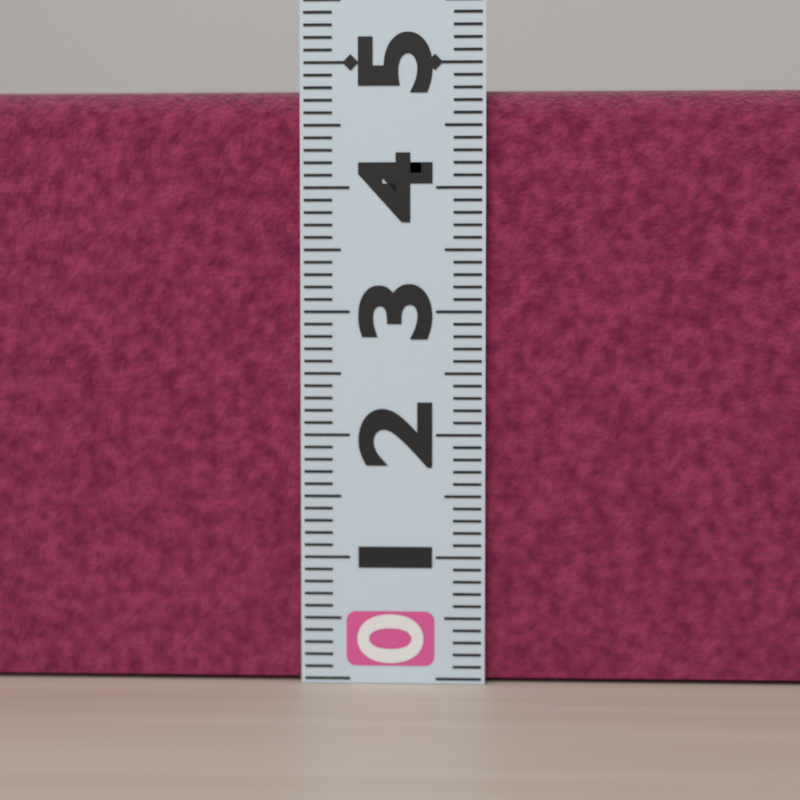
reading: 4.8 (no unit)
